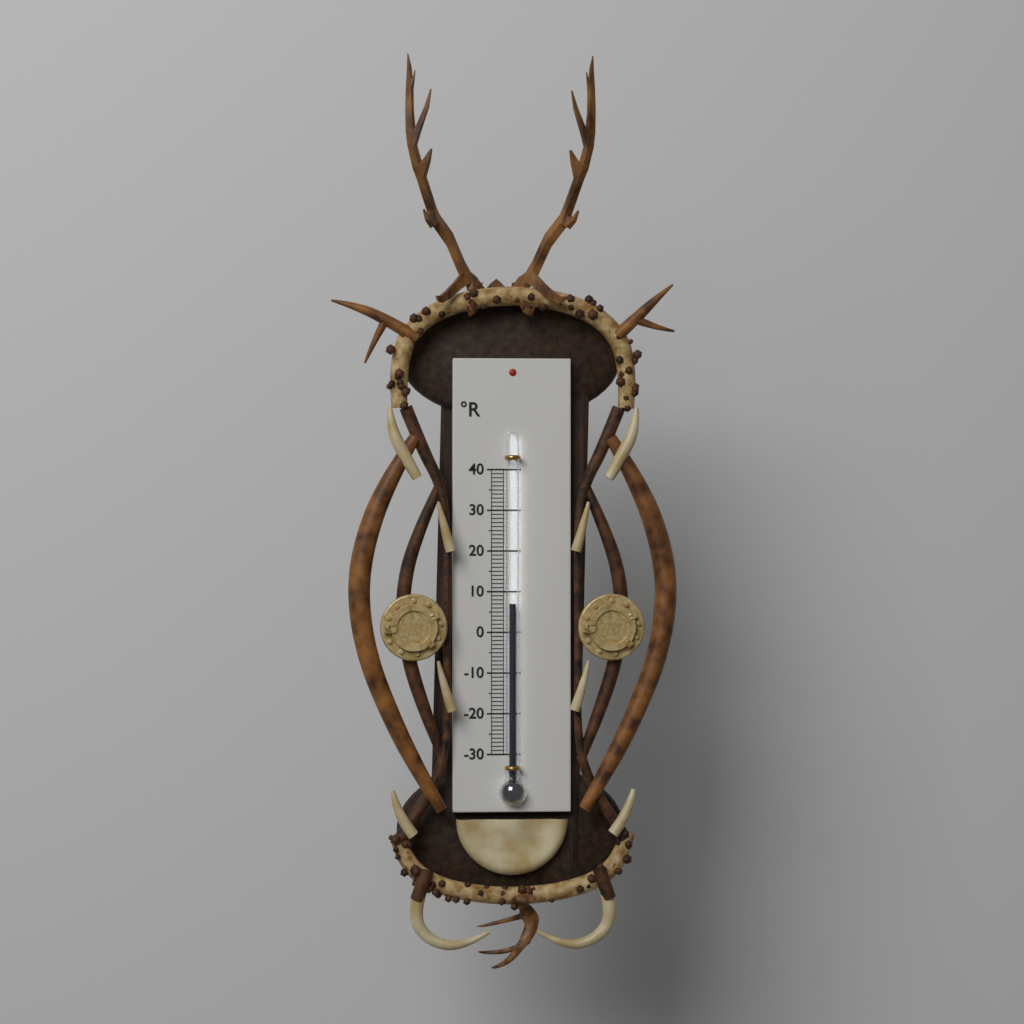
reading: 7 °R
